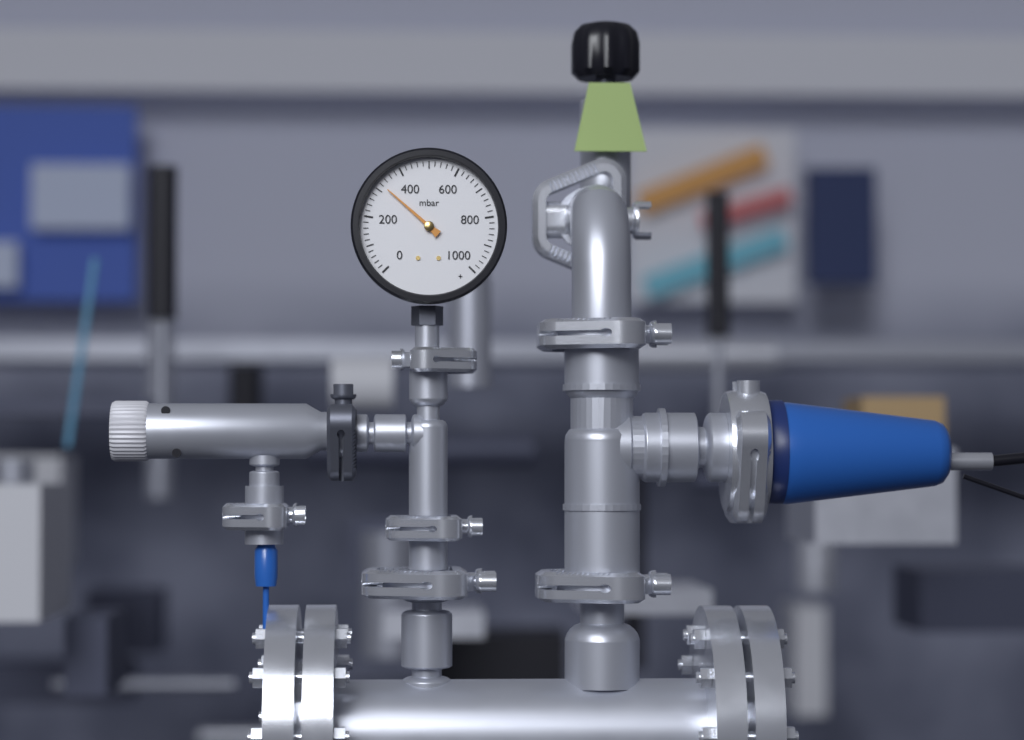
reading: 320 mbar
